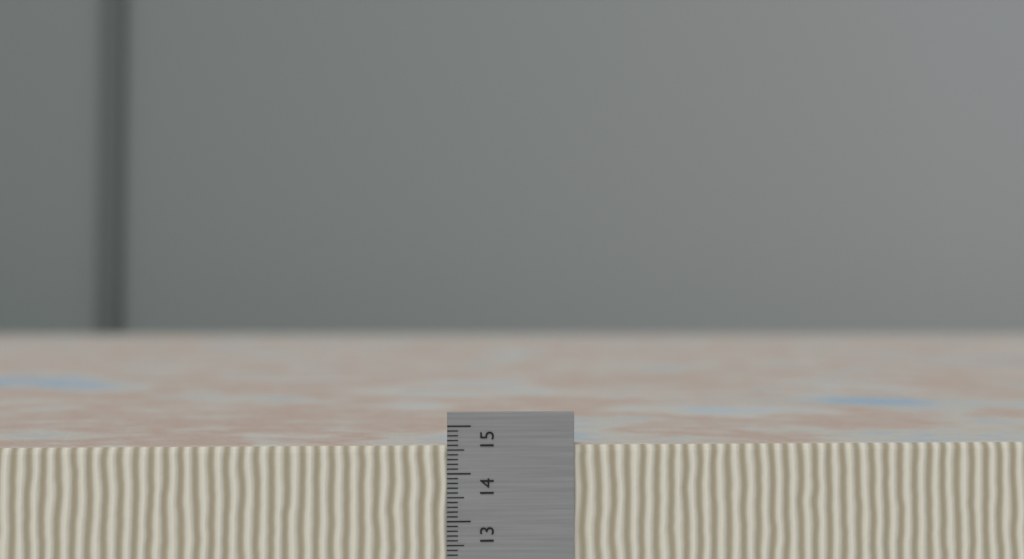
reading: 14.6 cm
